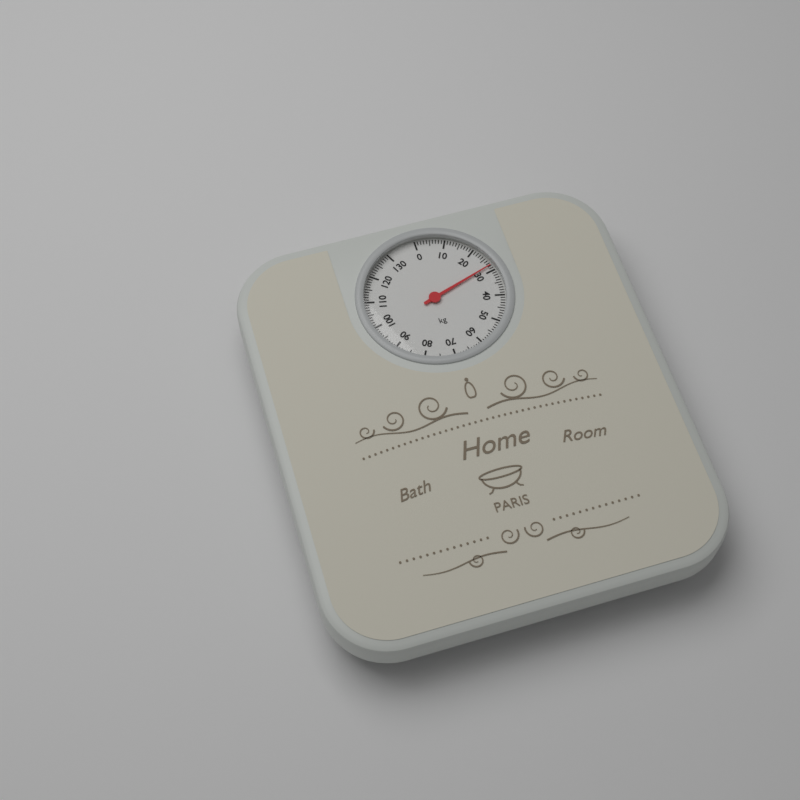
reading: 28 kg
